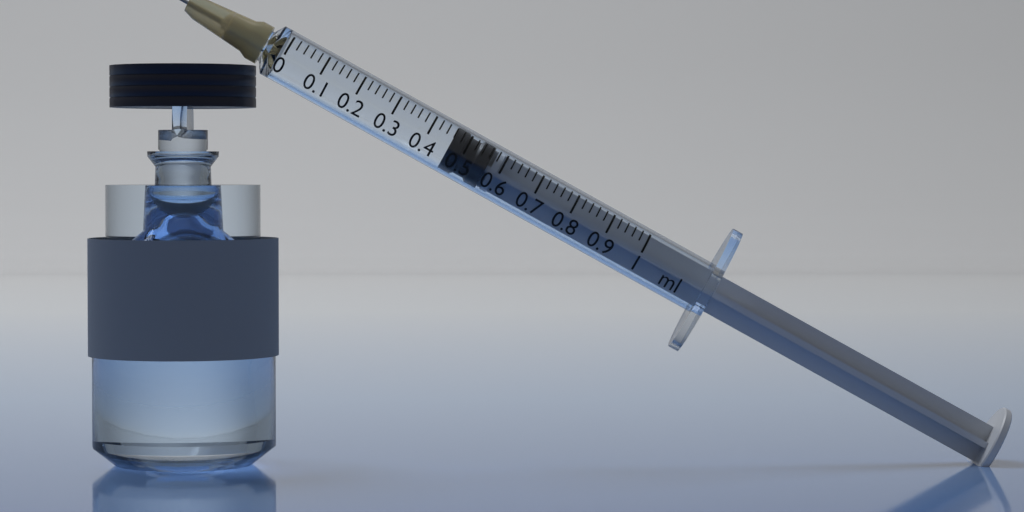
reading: 0.46 ml
